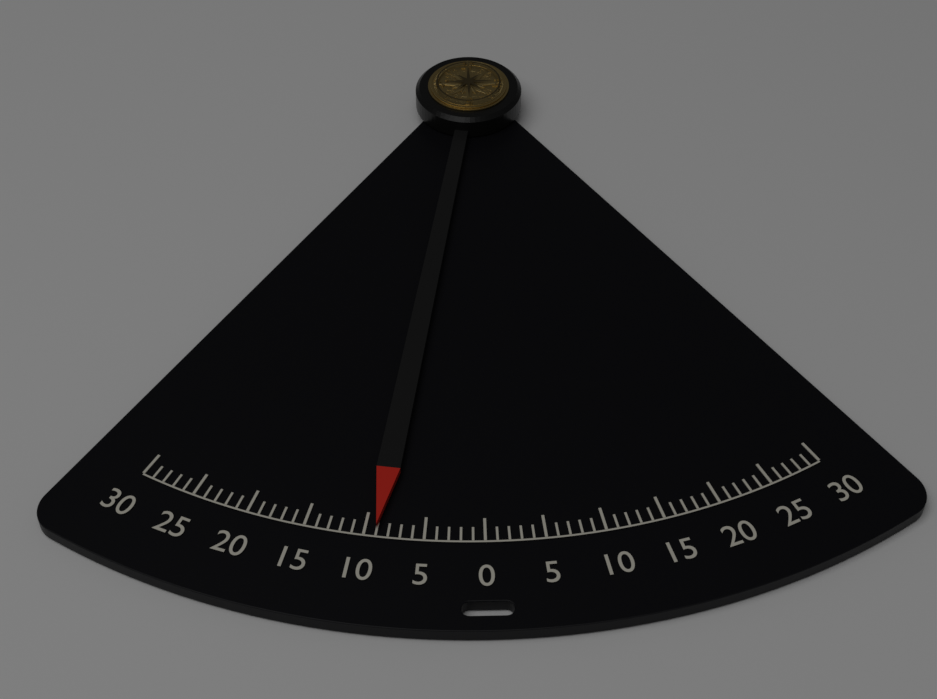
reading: -9 (no unit)
